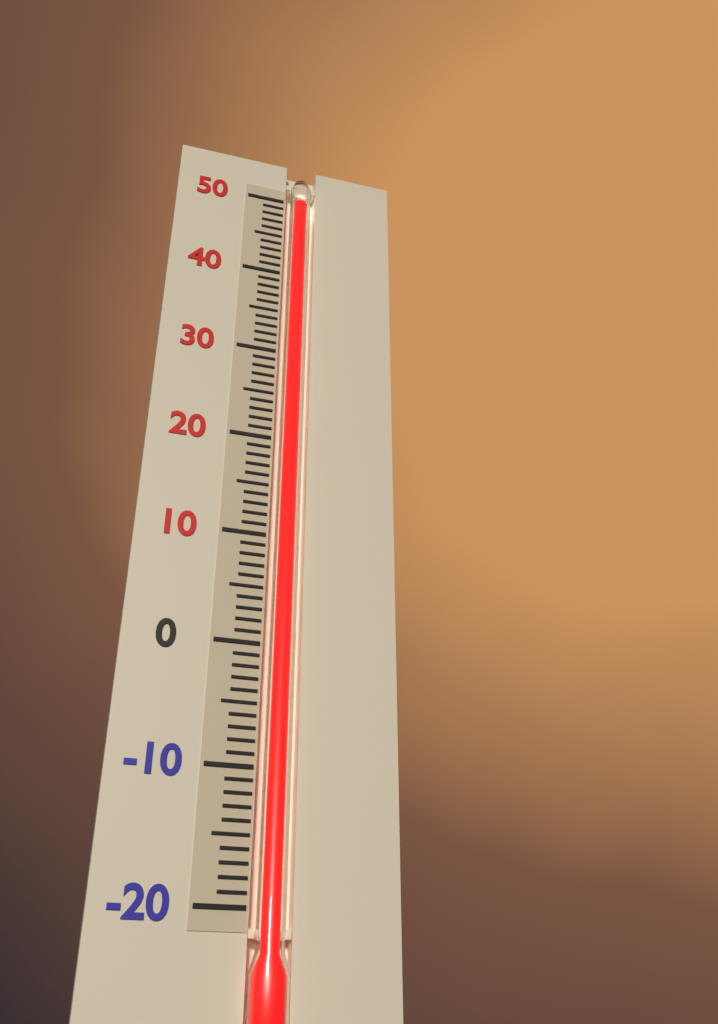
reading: 50 (no unit)
